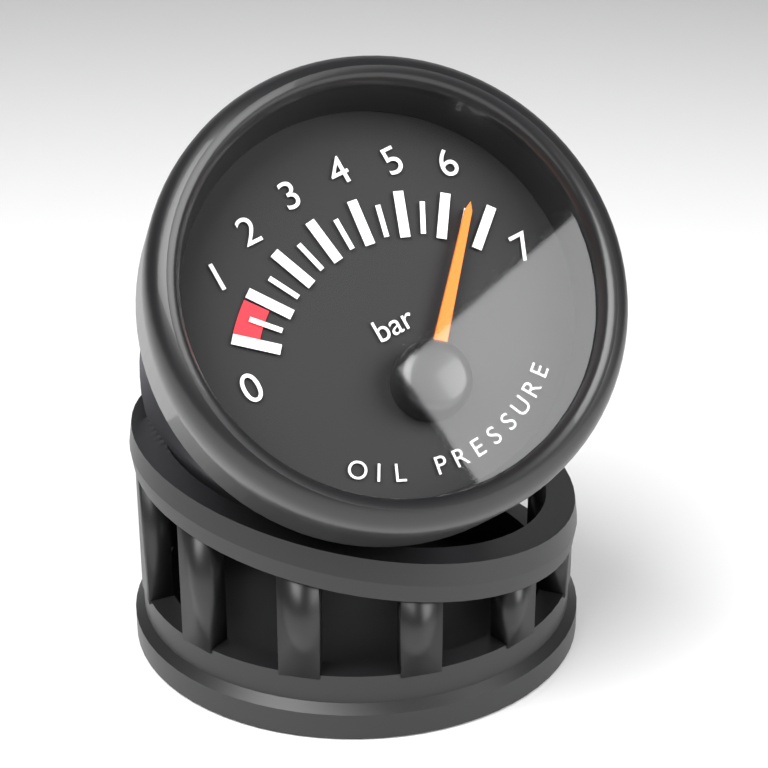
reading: 6.5 bar
